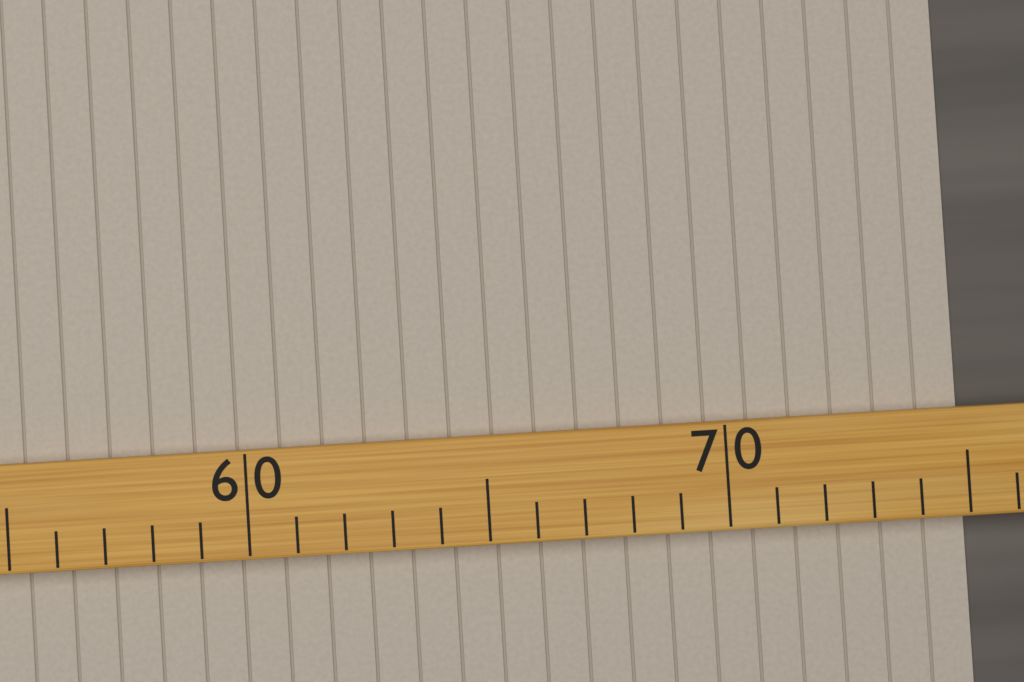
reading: 75 (no unit)
